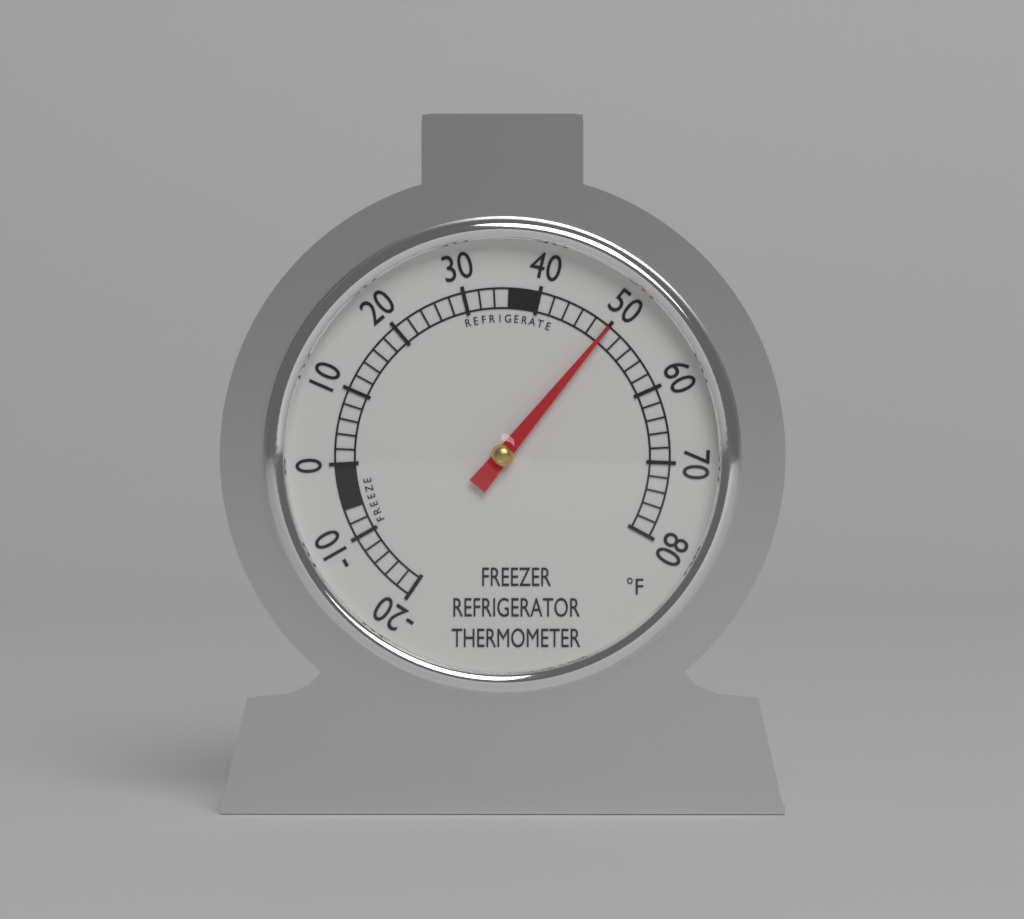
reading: 50 °F
